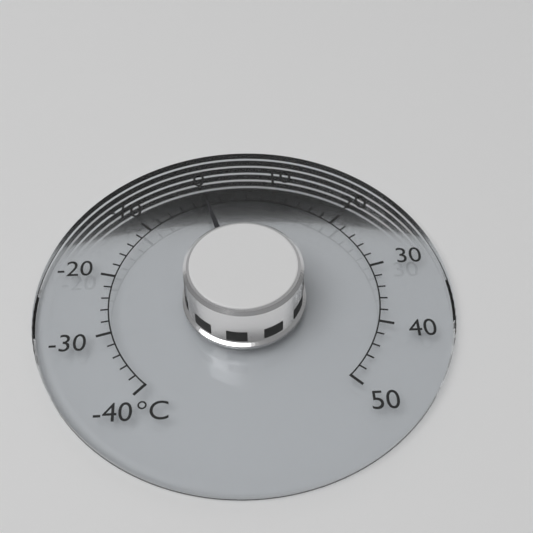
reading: 0 °C
